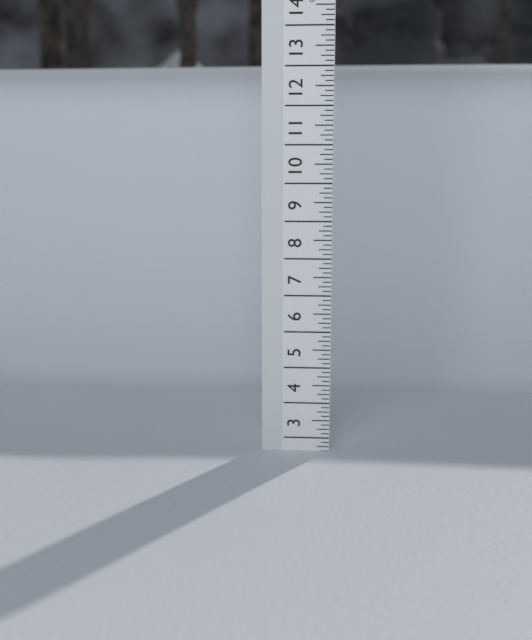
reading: 2.625 (no unit)
